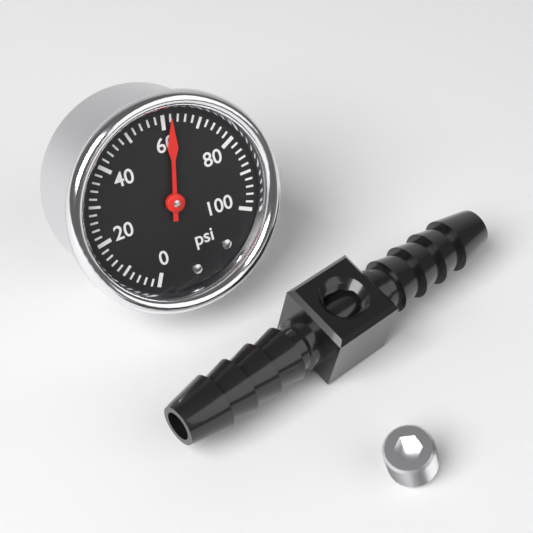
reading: 62 psi
